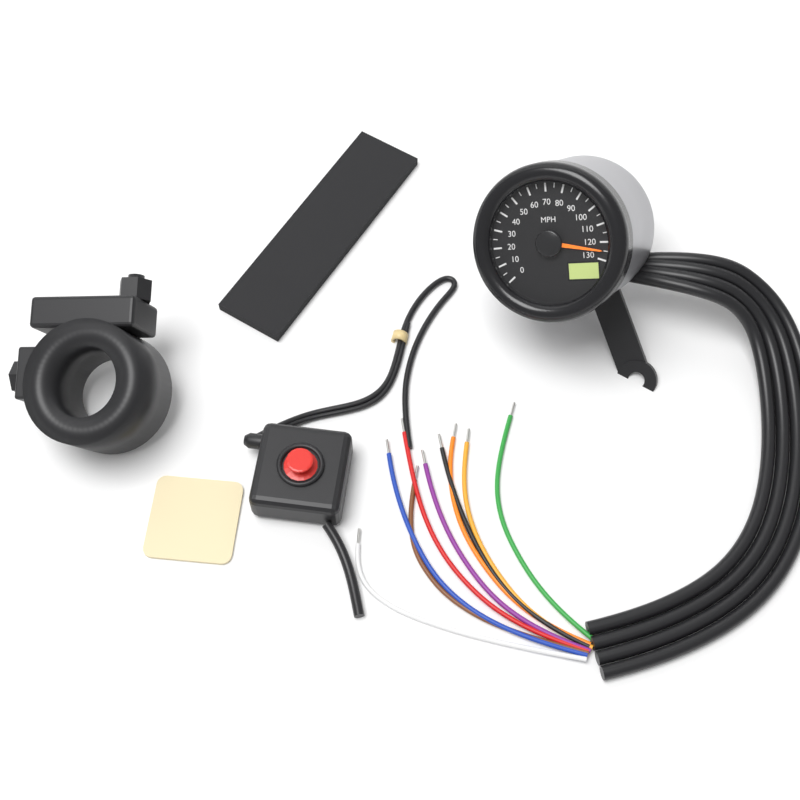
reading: 125 MPH
